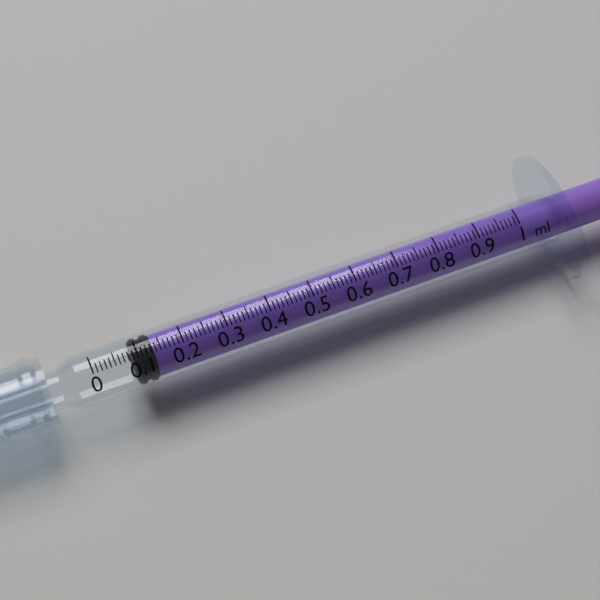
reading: 0.09 ml
